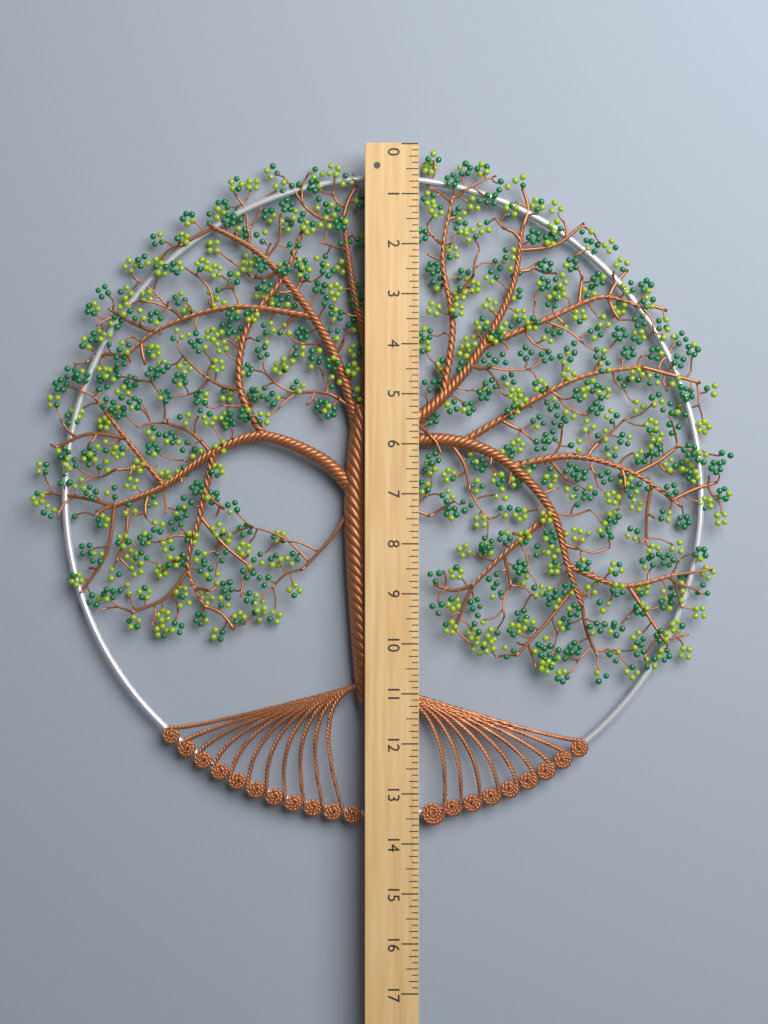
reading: 13.750 (no unit)
